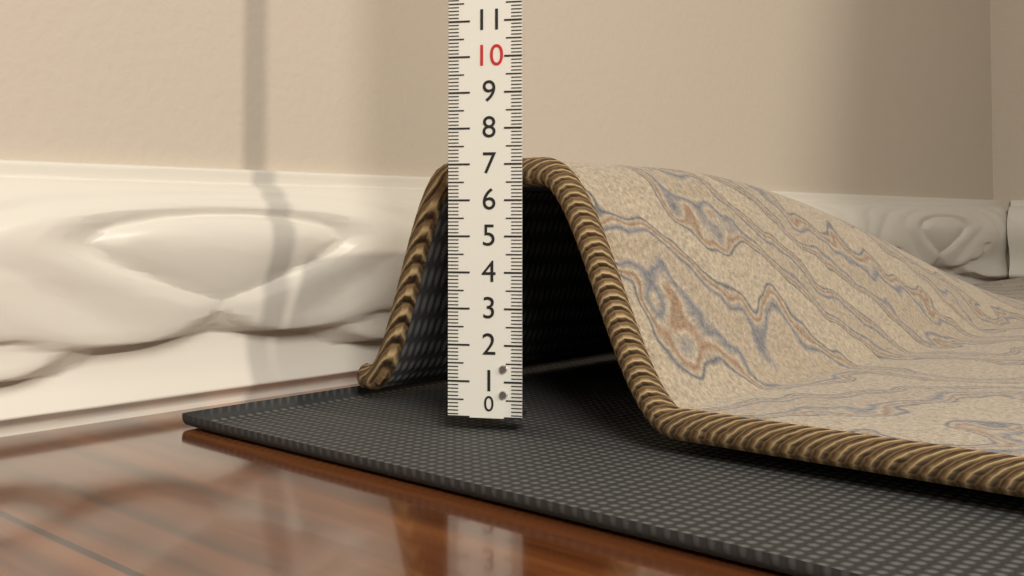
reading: 7.2 (no unit)
